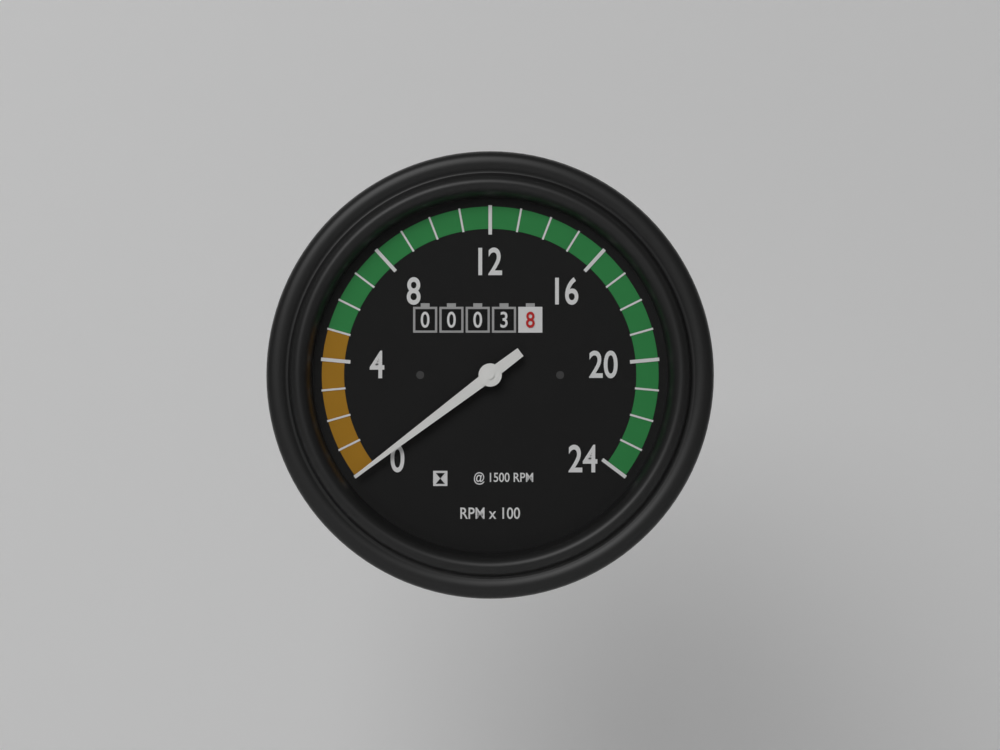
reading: 0 RPM
